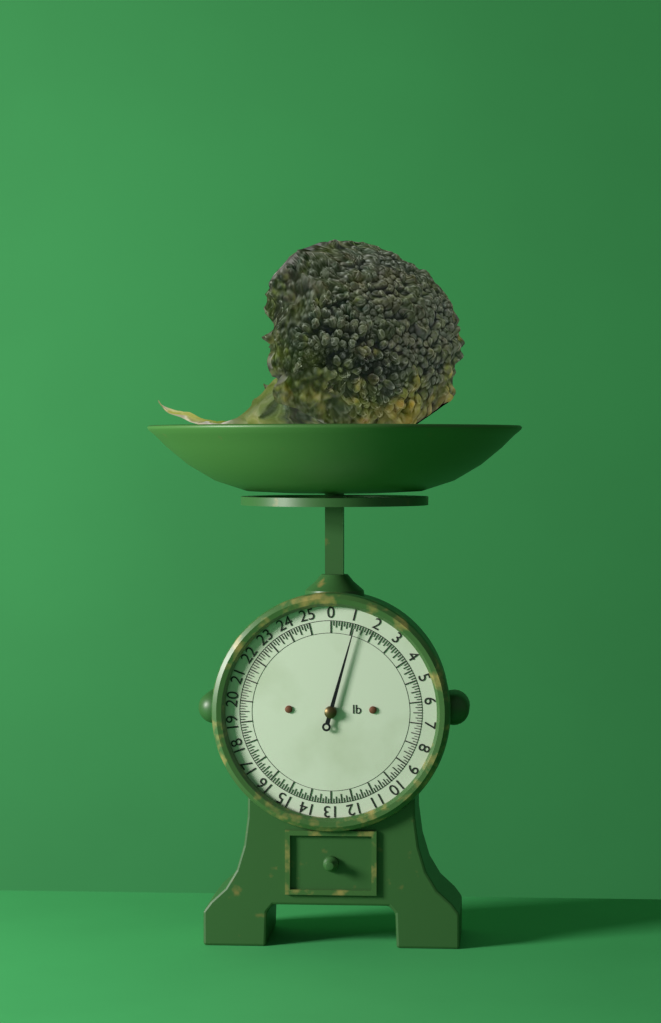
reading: 1.125 lb
